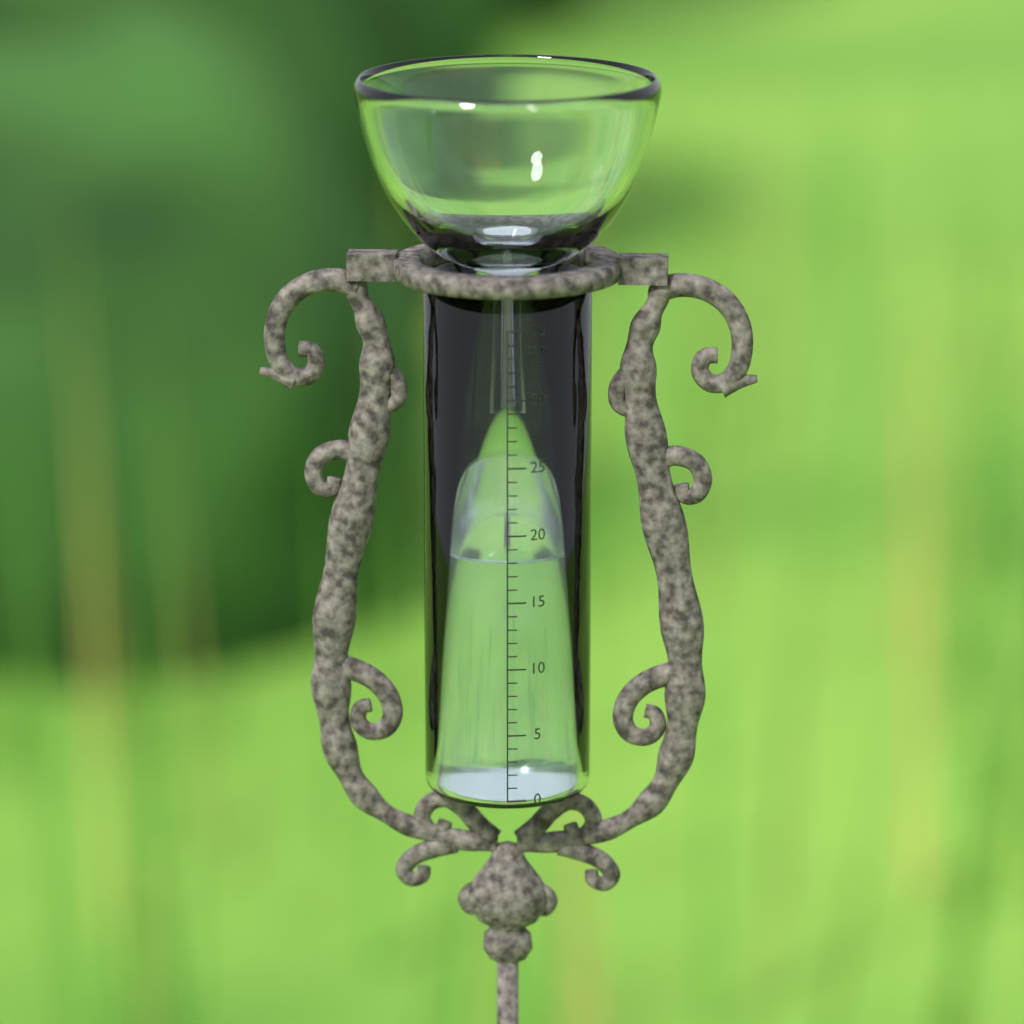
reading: 18 mm
